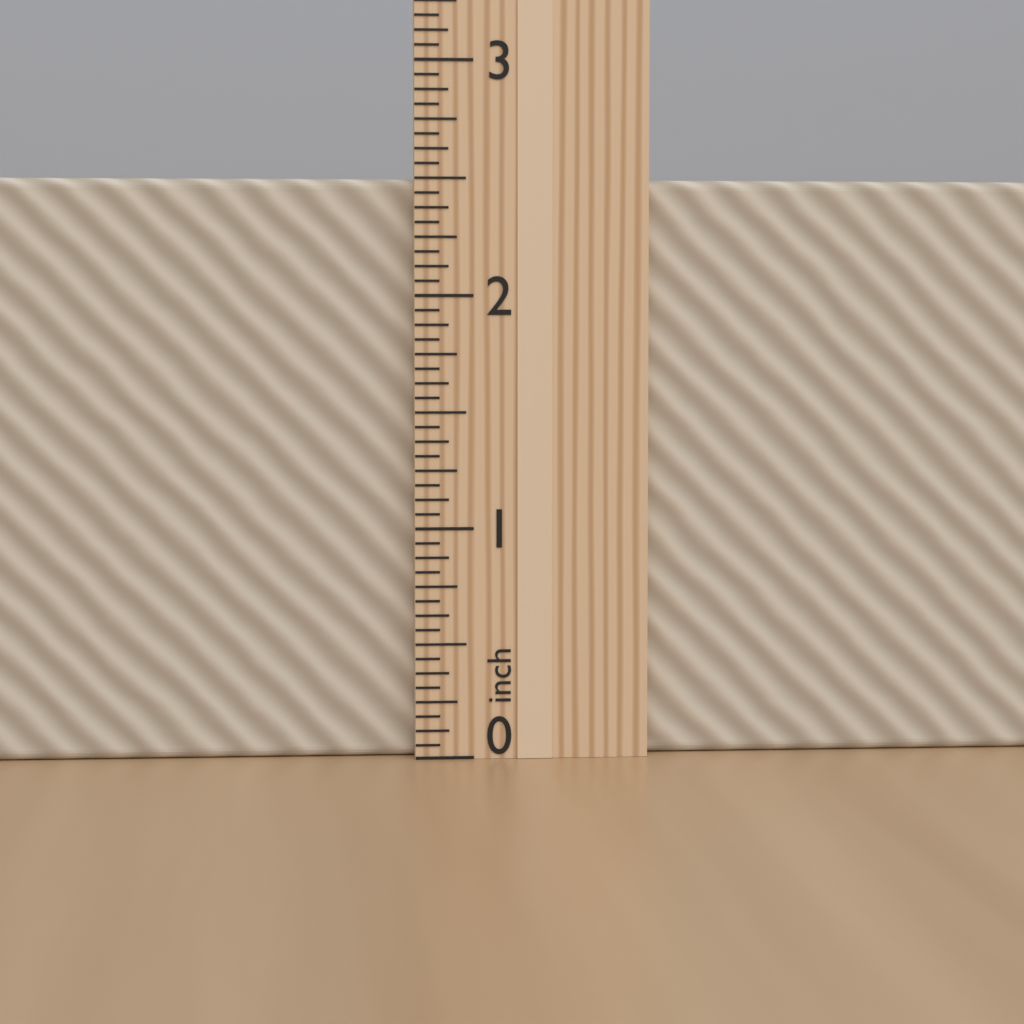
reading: 2.5000 in
